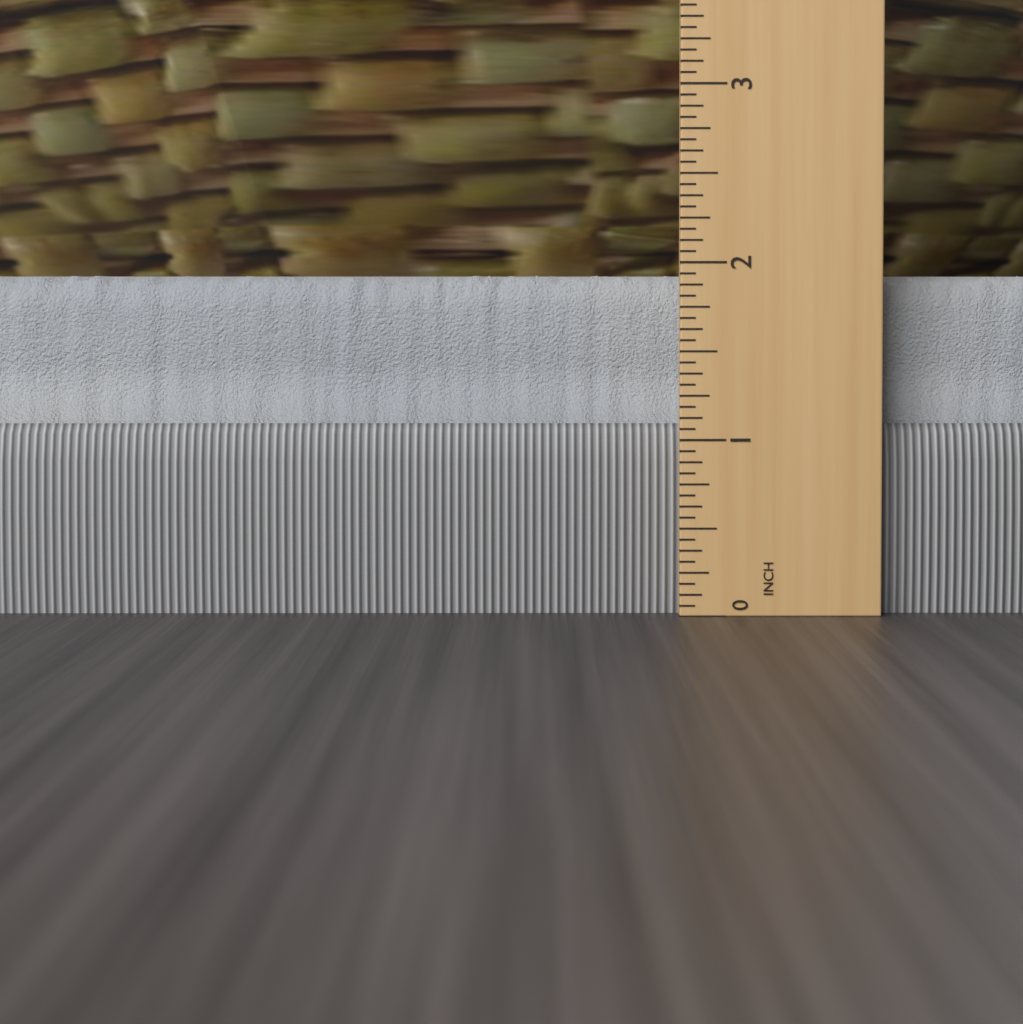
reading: 1.9375 in
